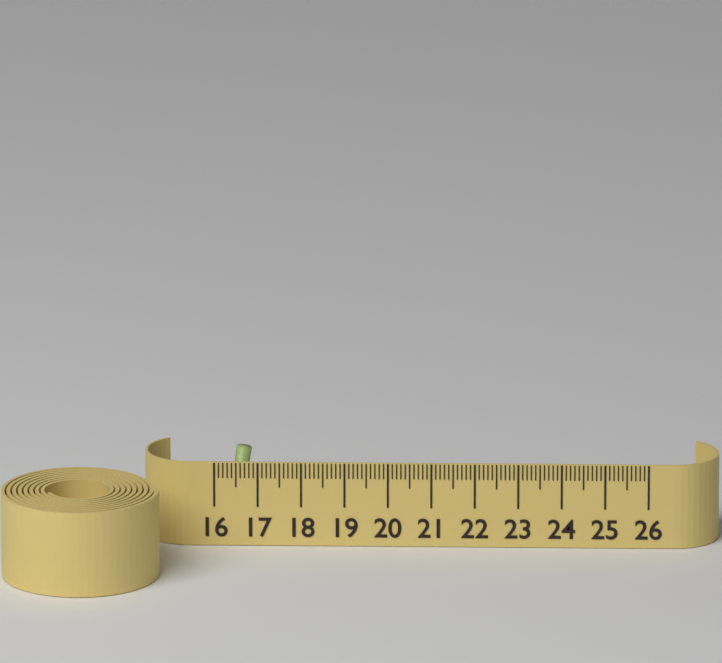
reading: 16.9 (no unit)
